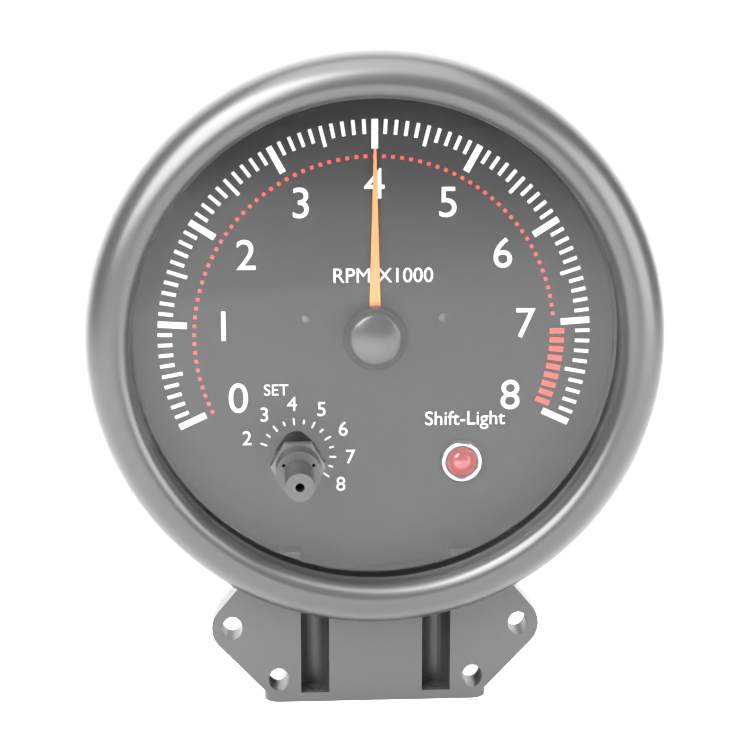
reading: 4.0 RPM x1000
